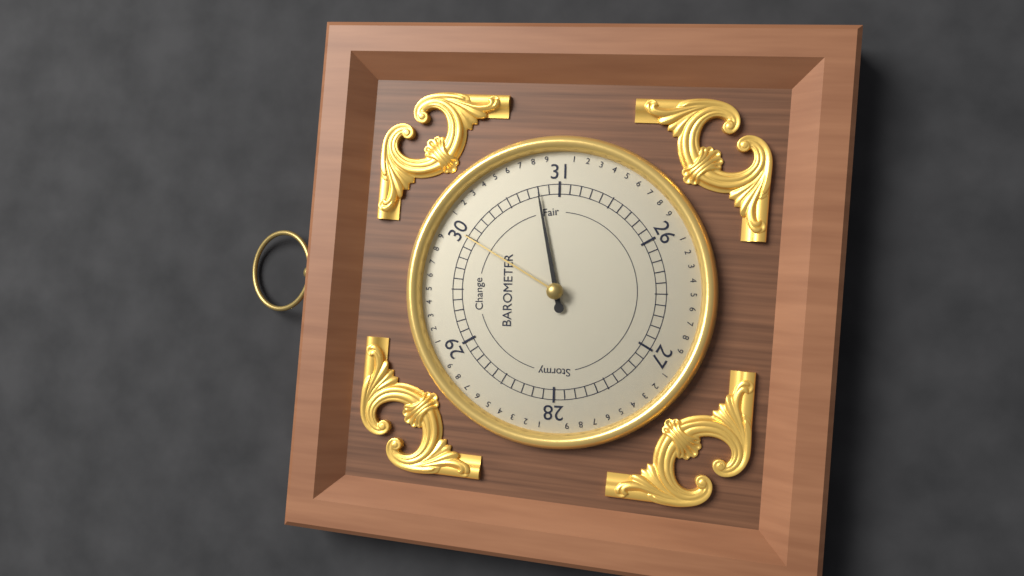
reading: 30.8 (no unit)
